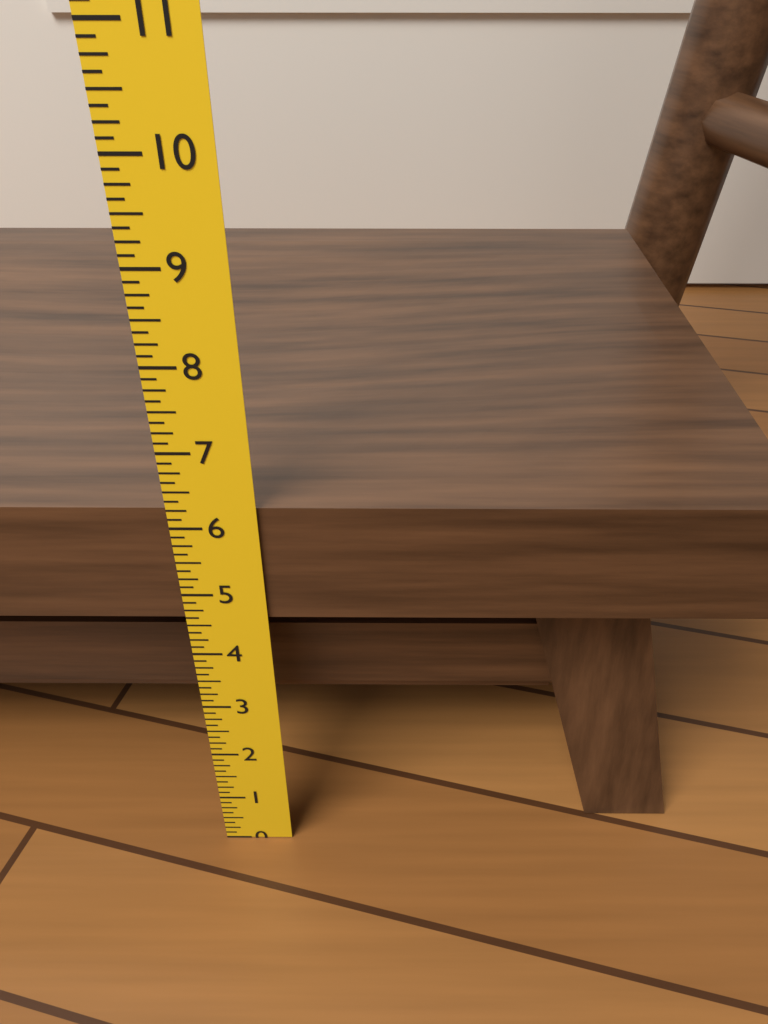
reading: 6.250 in
